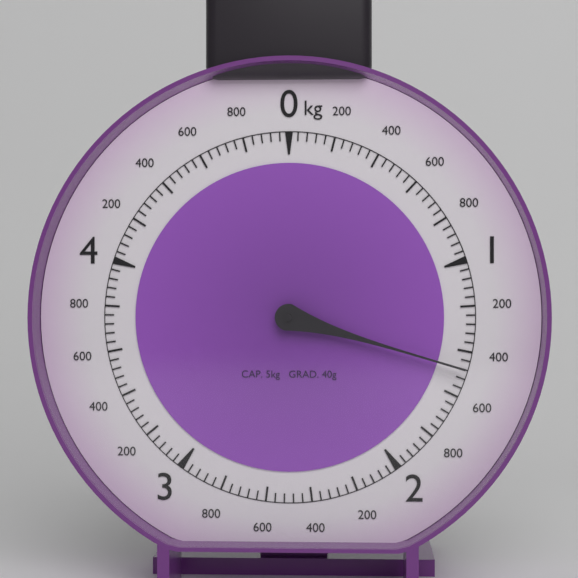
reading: 1.48 kg
